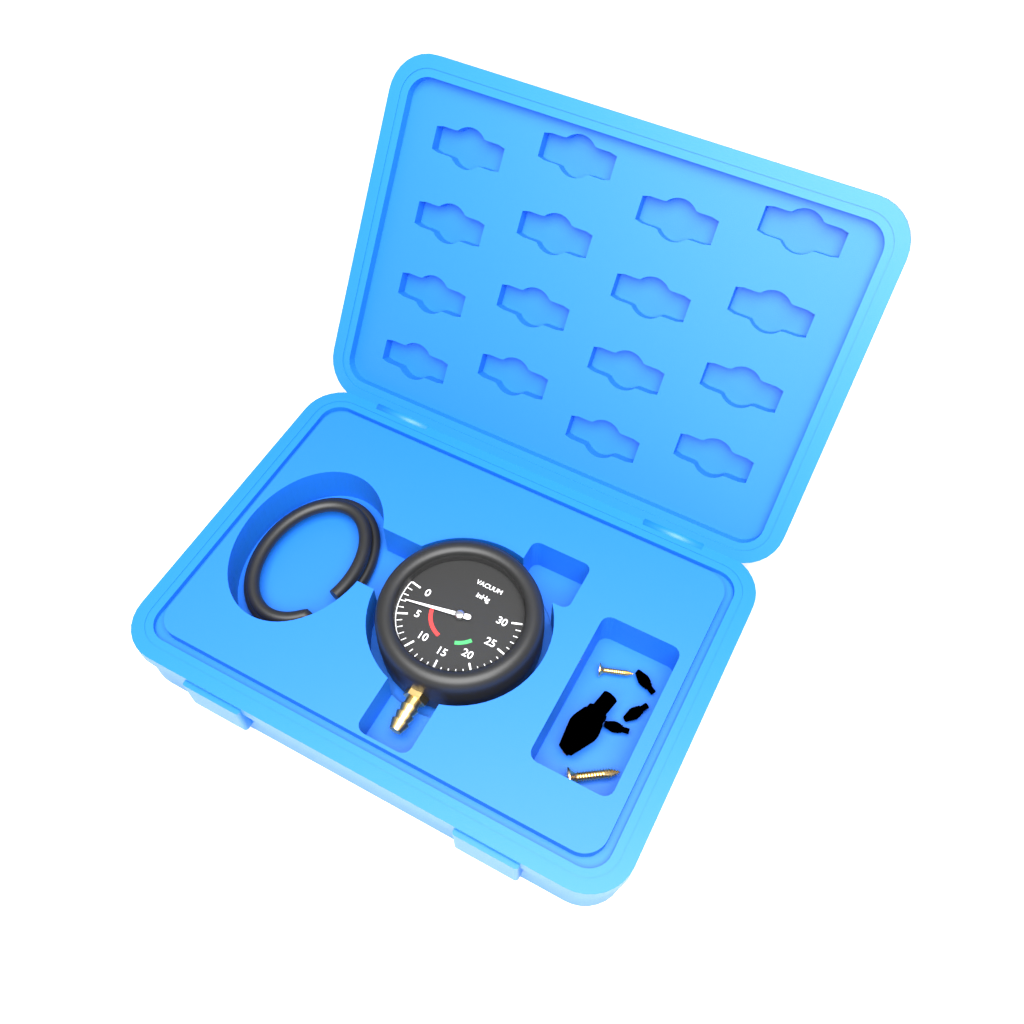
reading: 3 inHg
